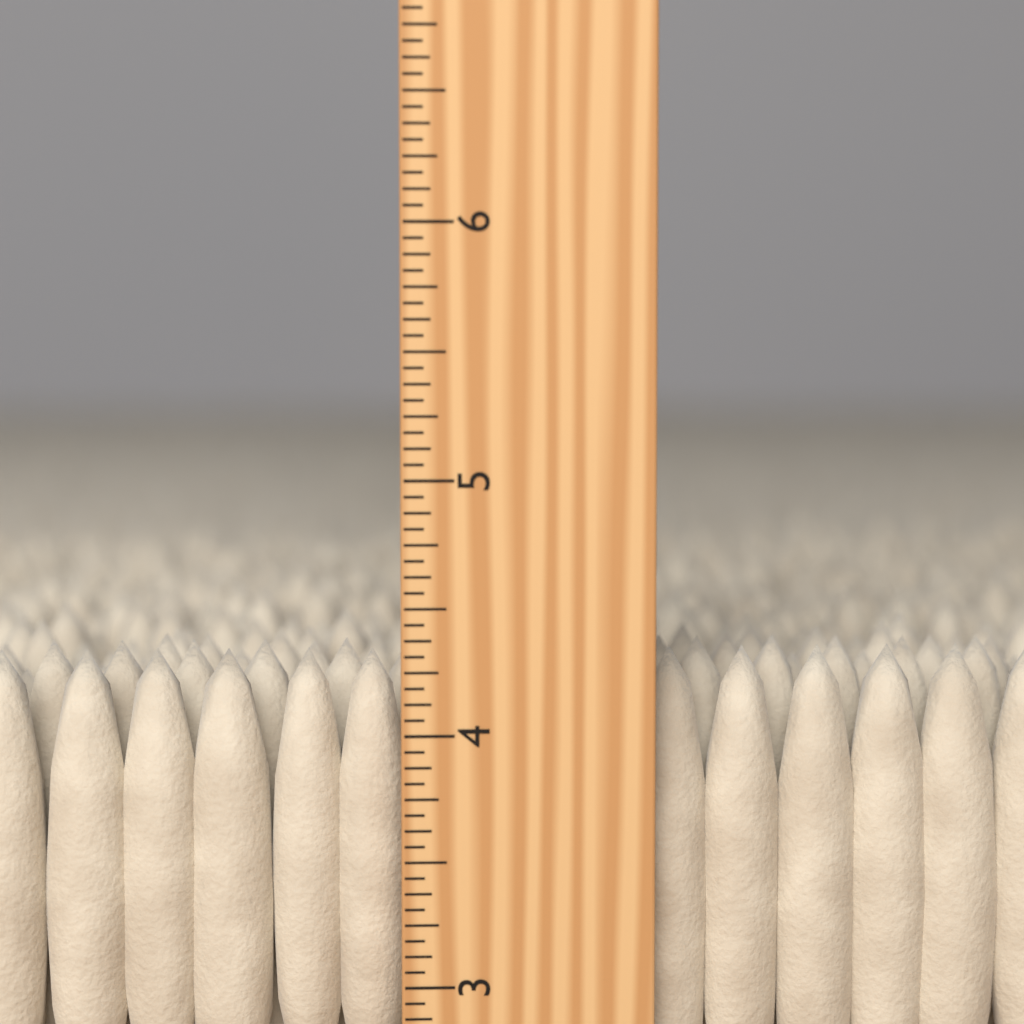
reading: 4.3125 inch
